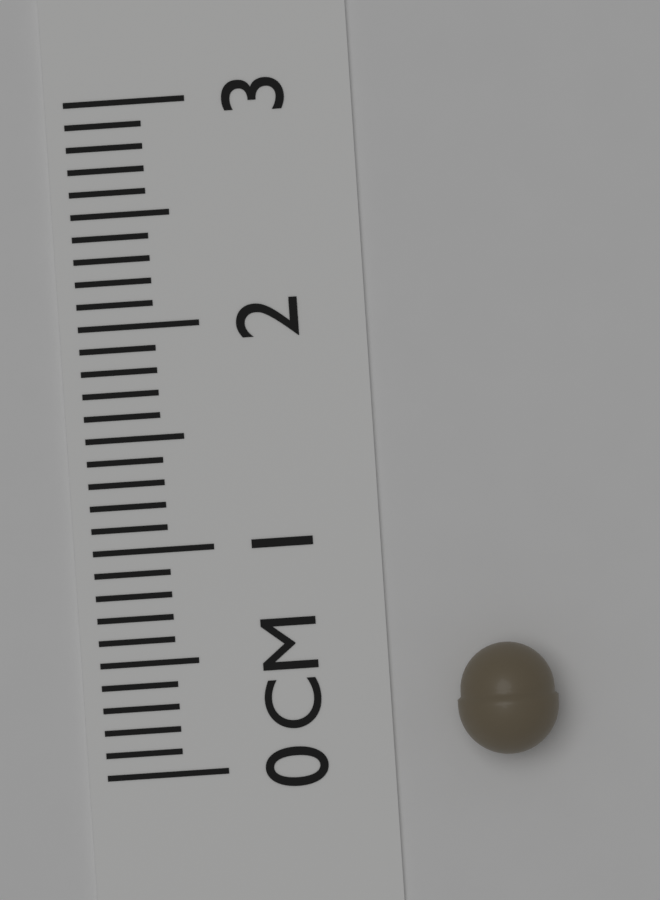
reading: 0.5 cm
